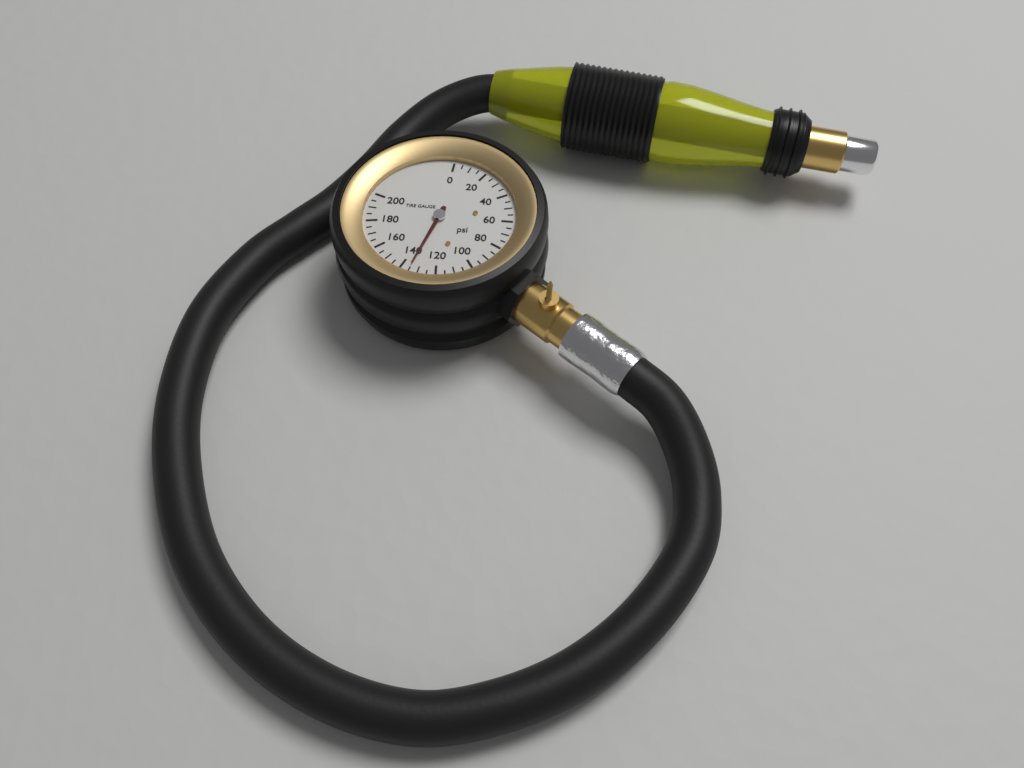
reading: 135 psi
